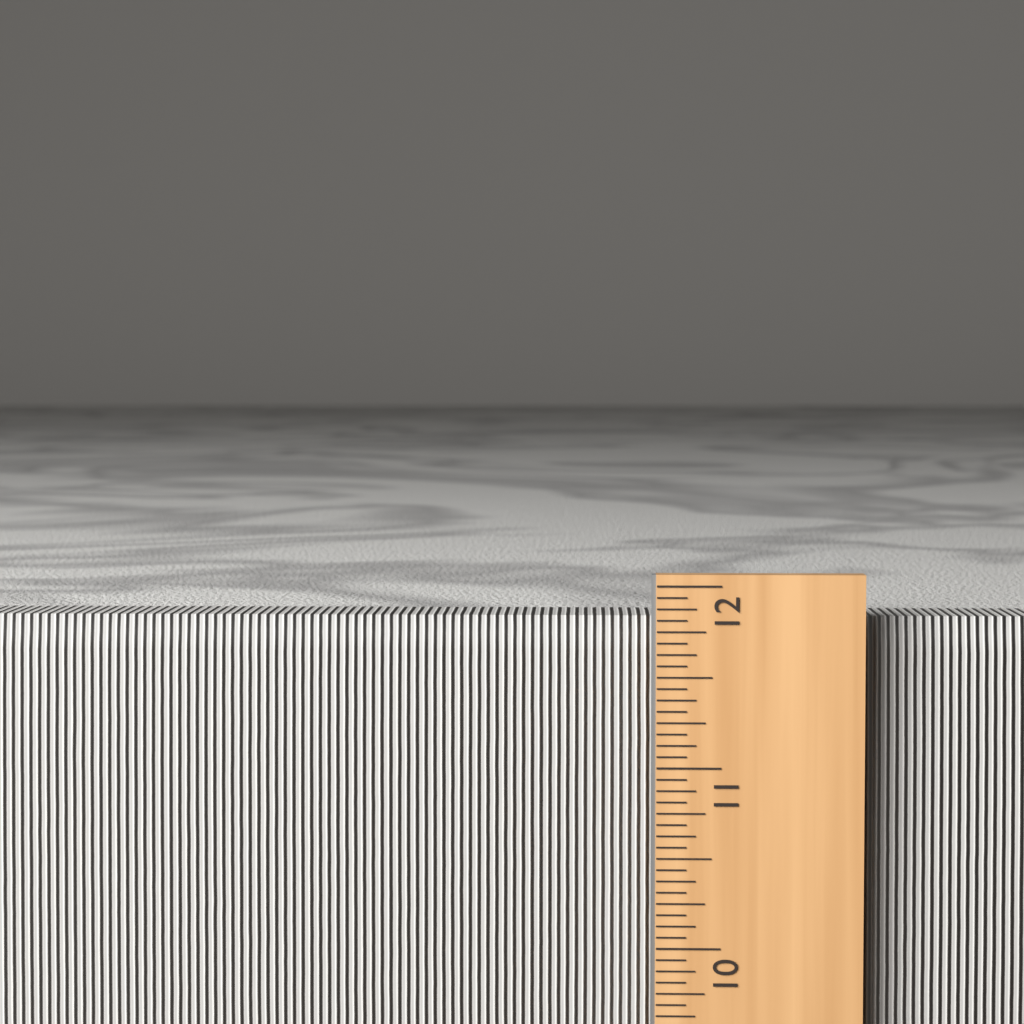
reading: 11.8125 in
